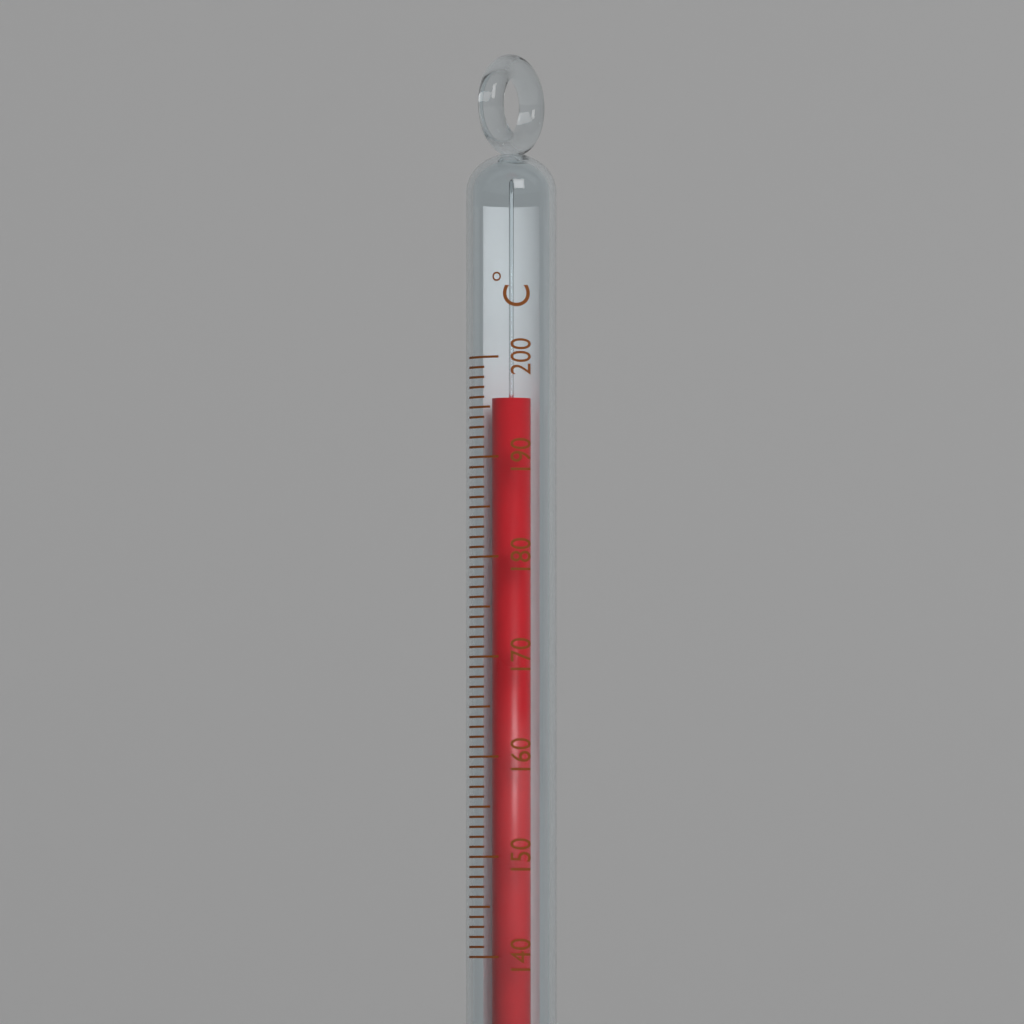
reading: 196 °C
